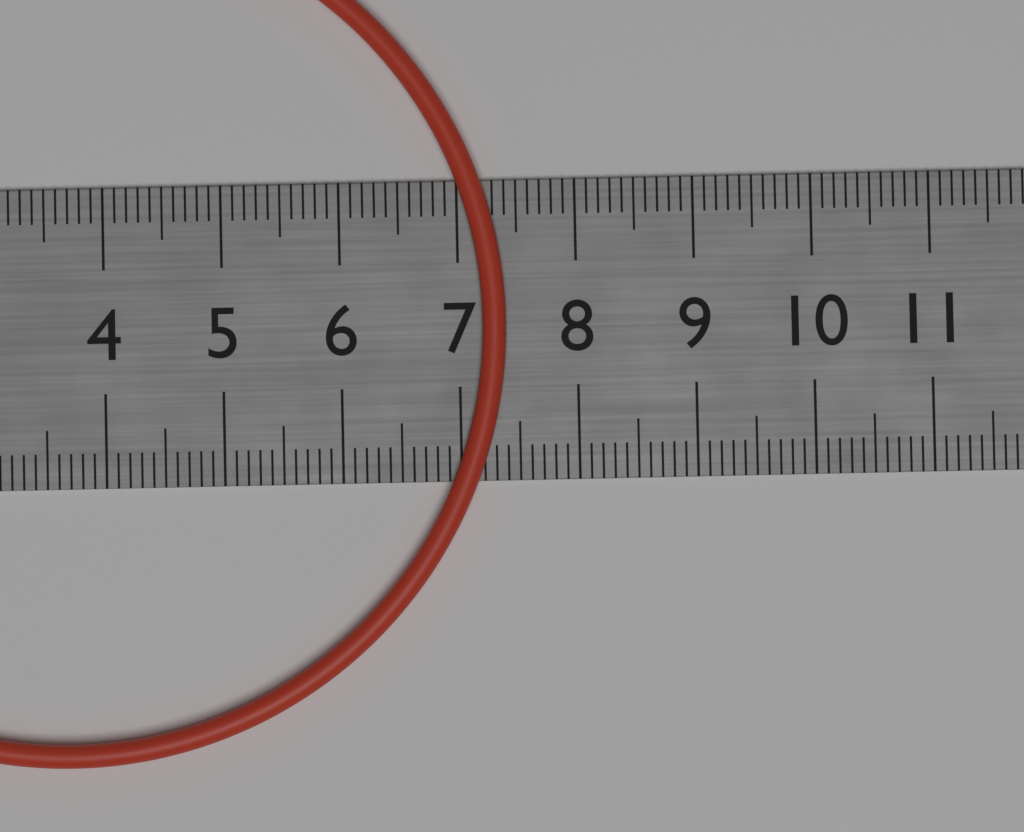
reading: 7.4 cm
